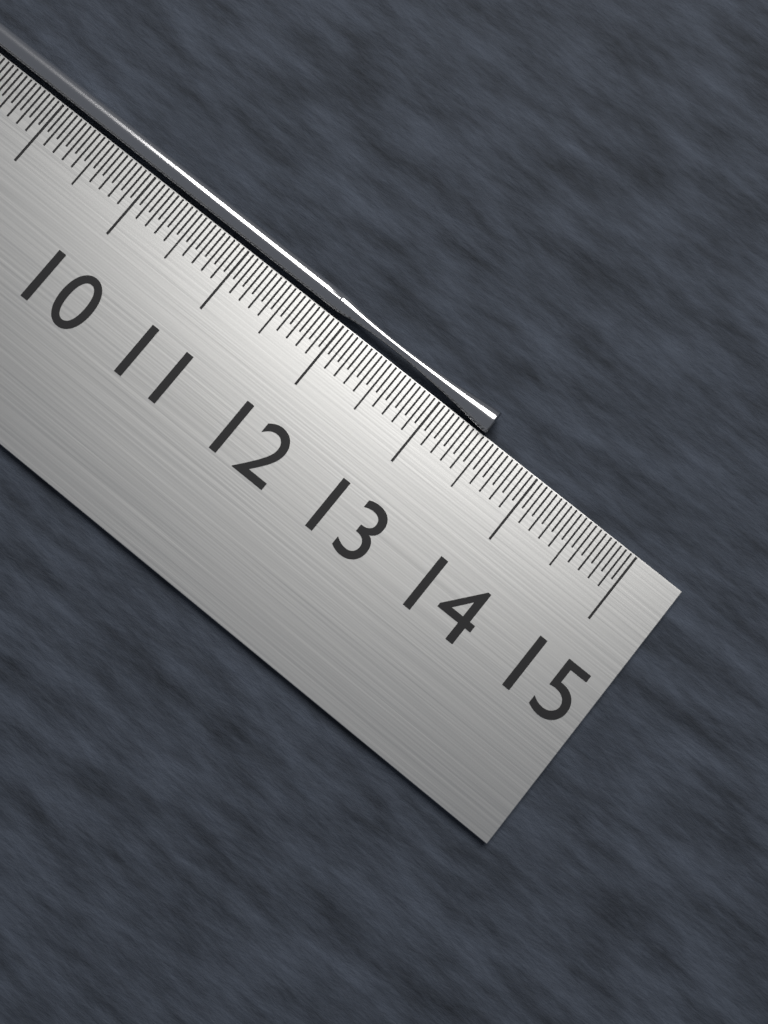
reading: 13.45 cm
